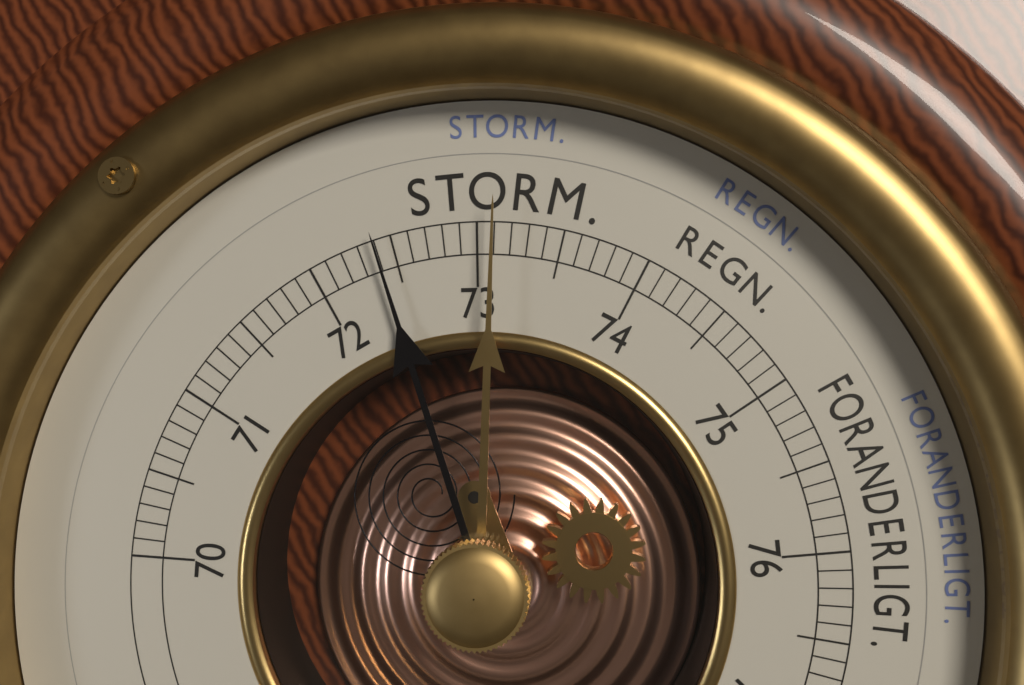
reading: 72.4 cm
